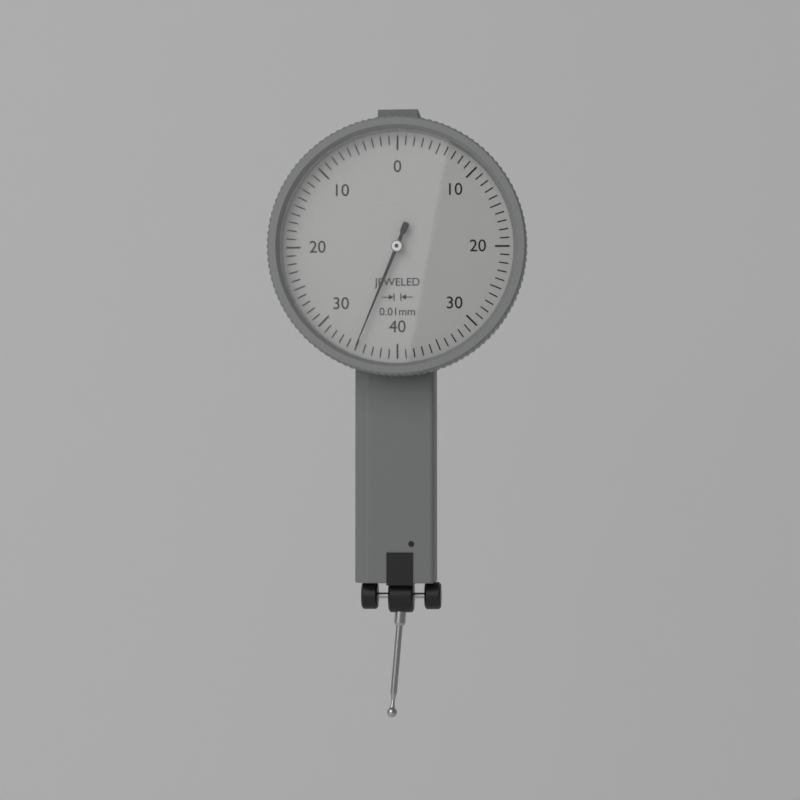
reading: 0.35 mm
